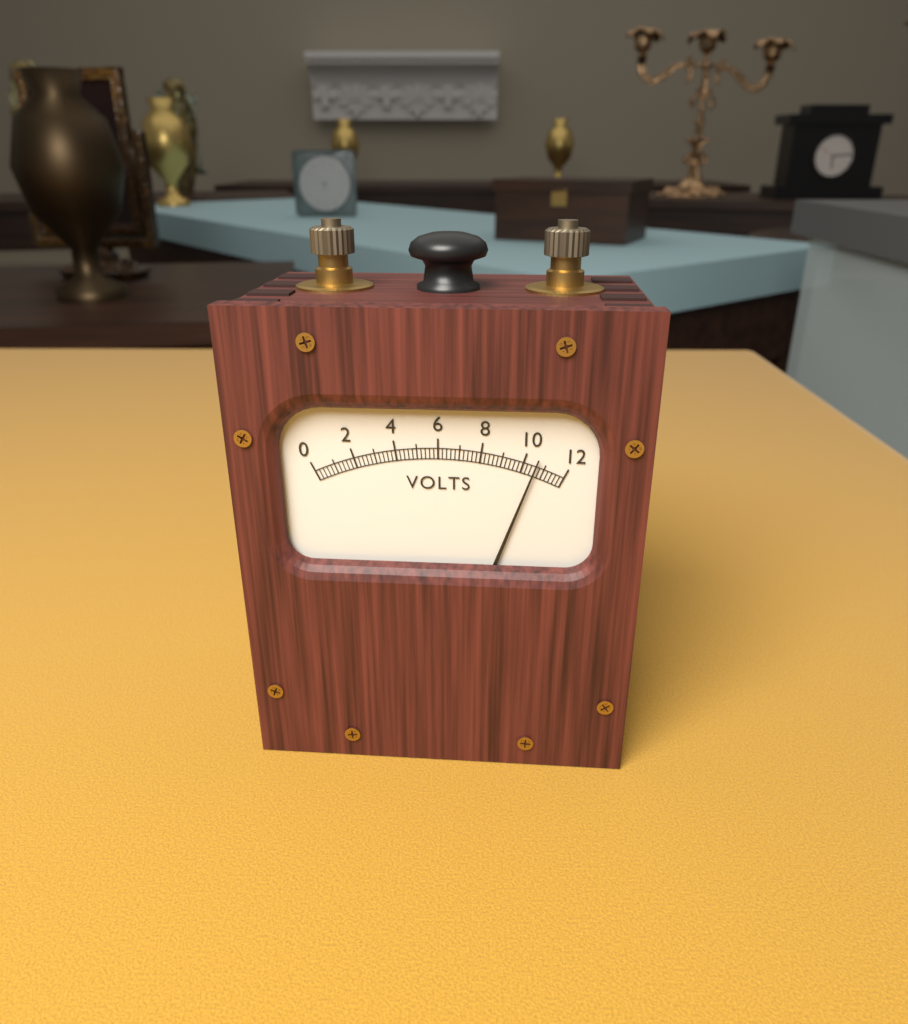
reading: 10.6 V
